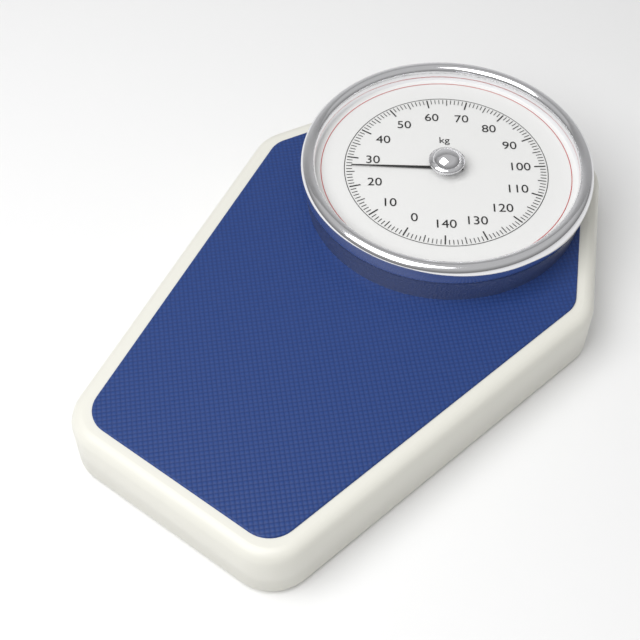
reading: 27 kg
